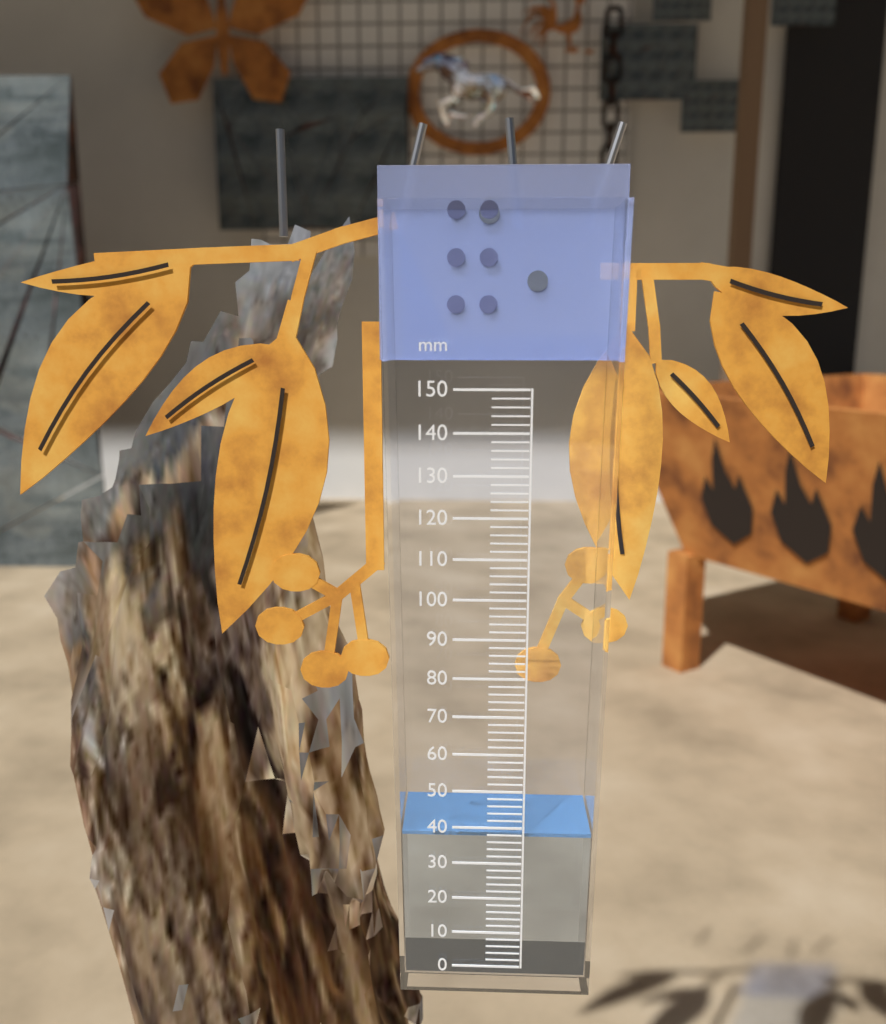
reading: 38 mm
